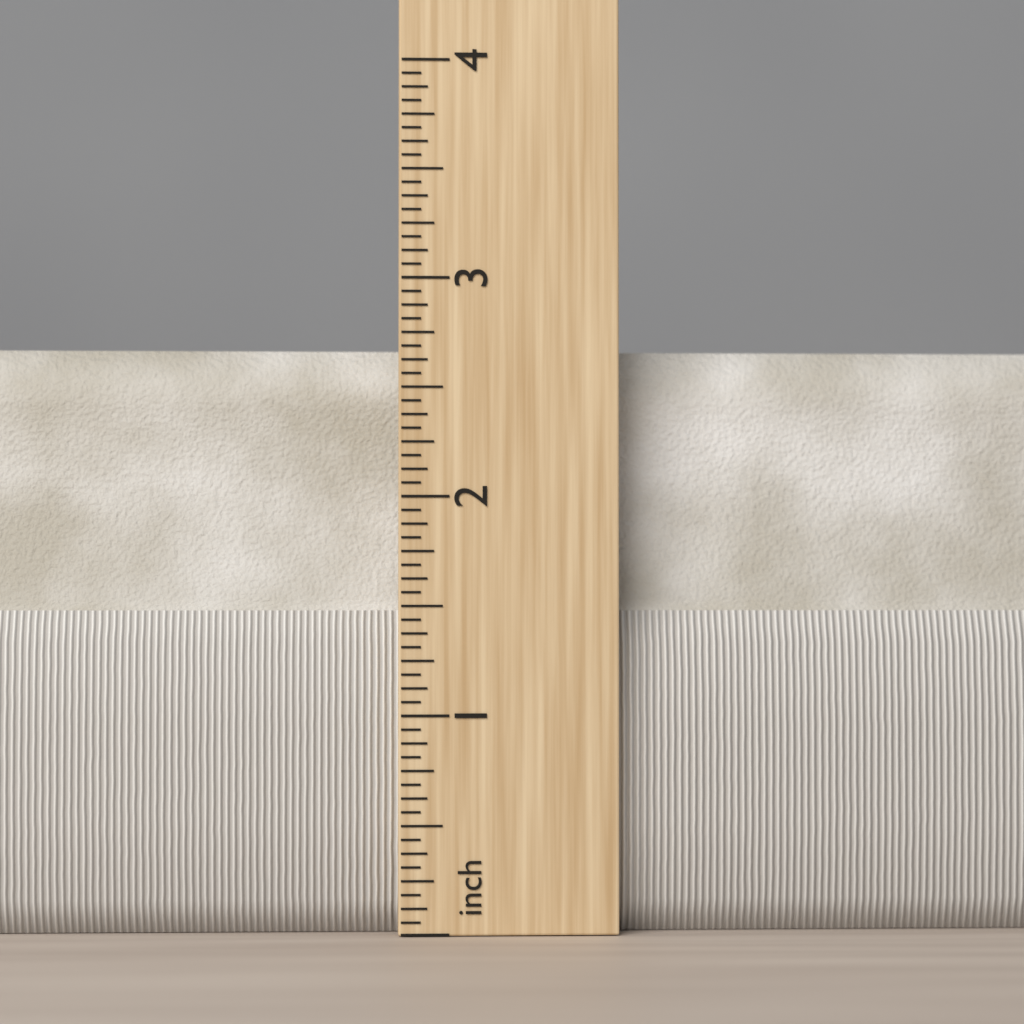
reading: 2.6875 in
